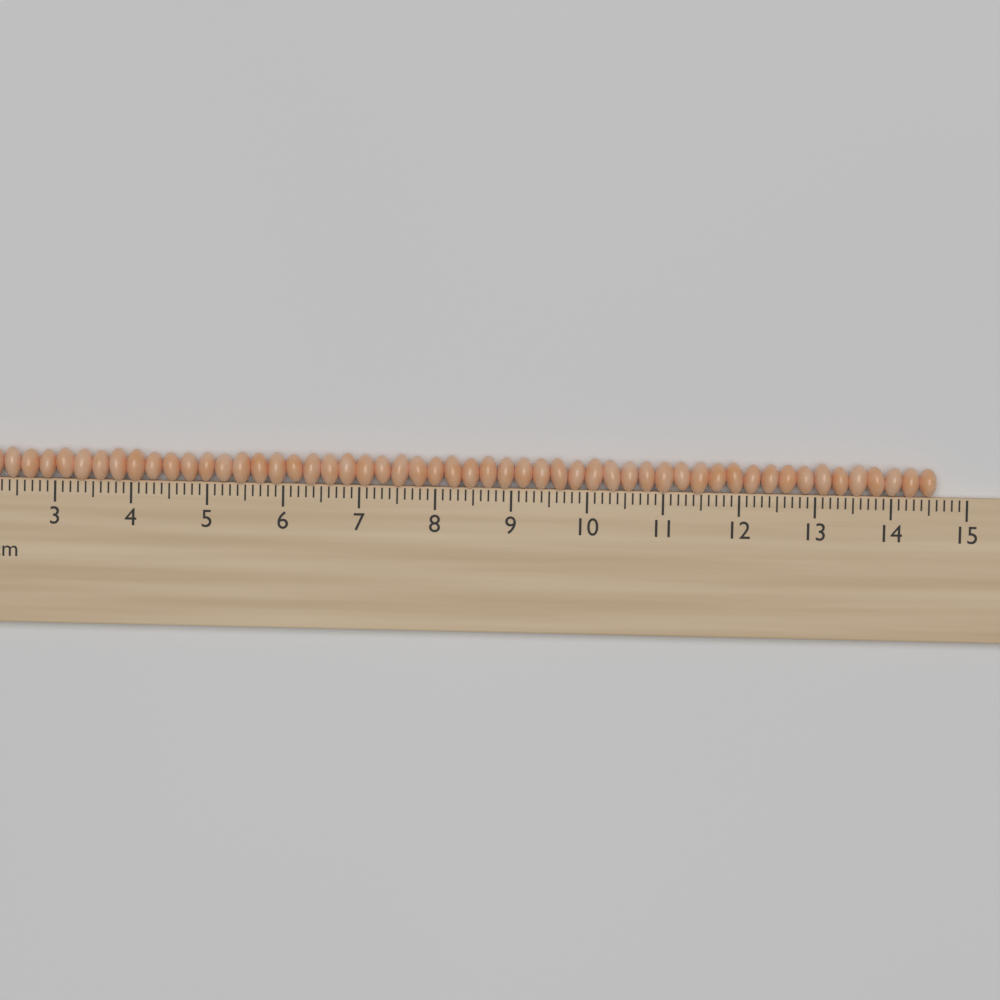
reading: 14.6 cm
